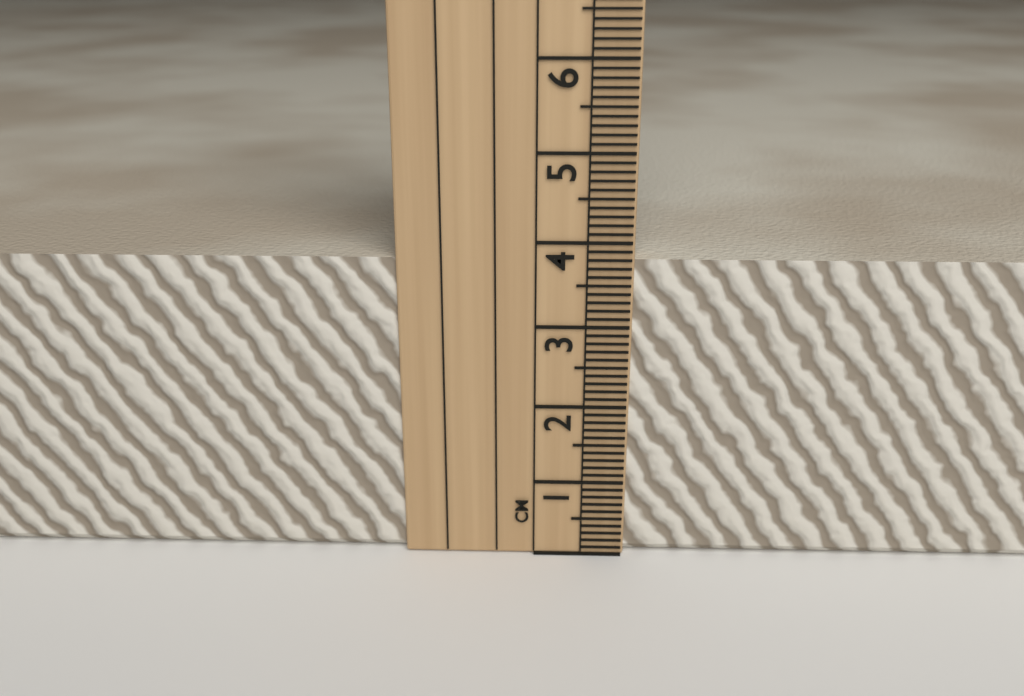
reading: 3.8 cm
